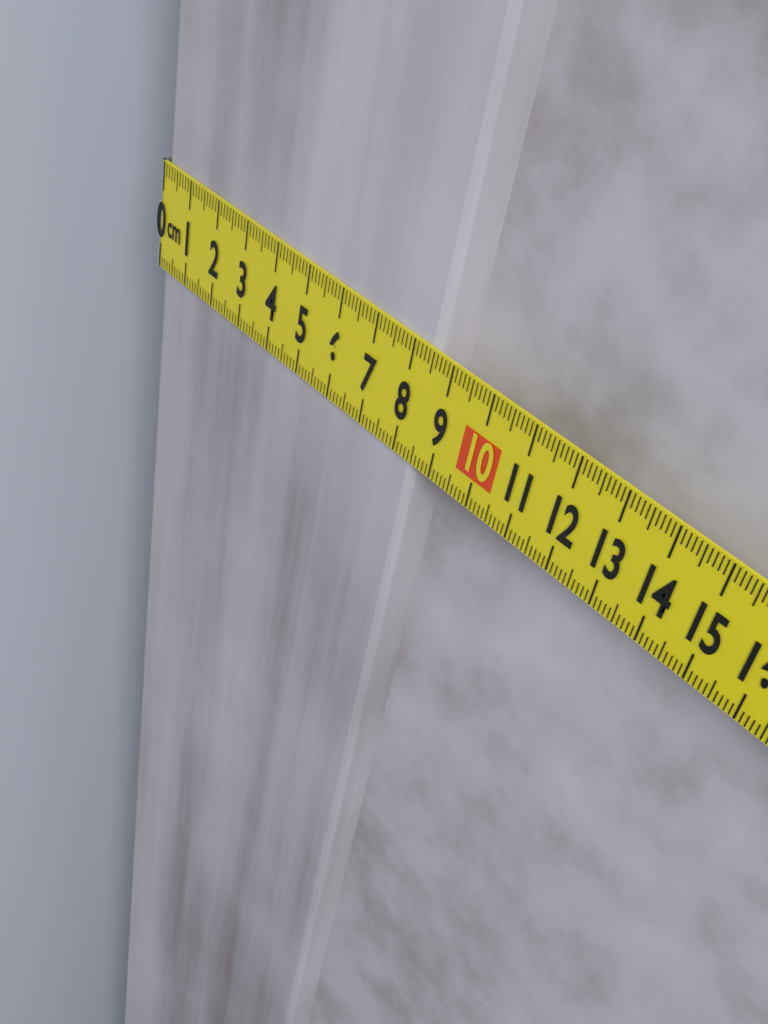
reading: 8.5 cm
